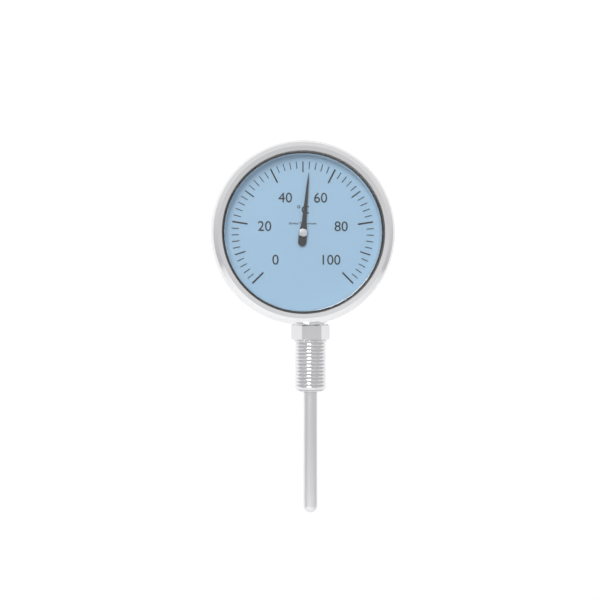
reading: 52 °C
